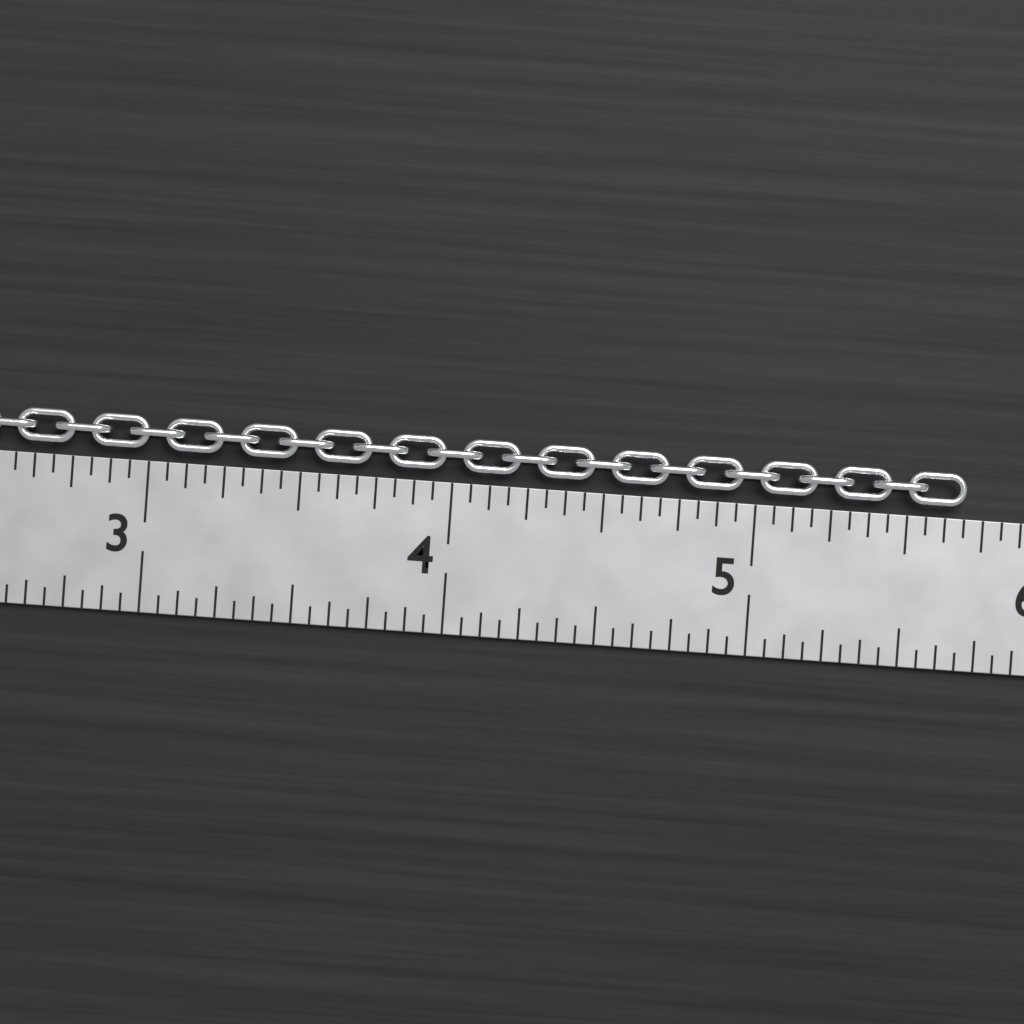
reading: 5.6875 in
